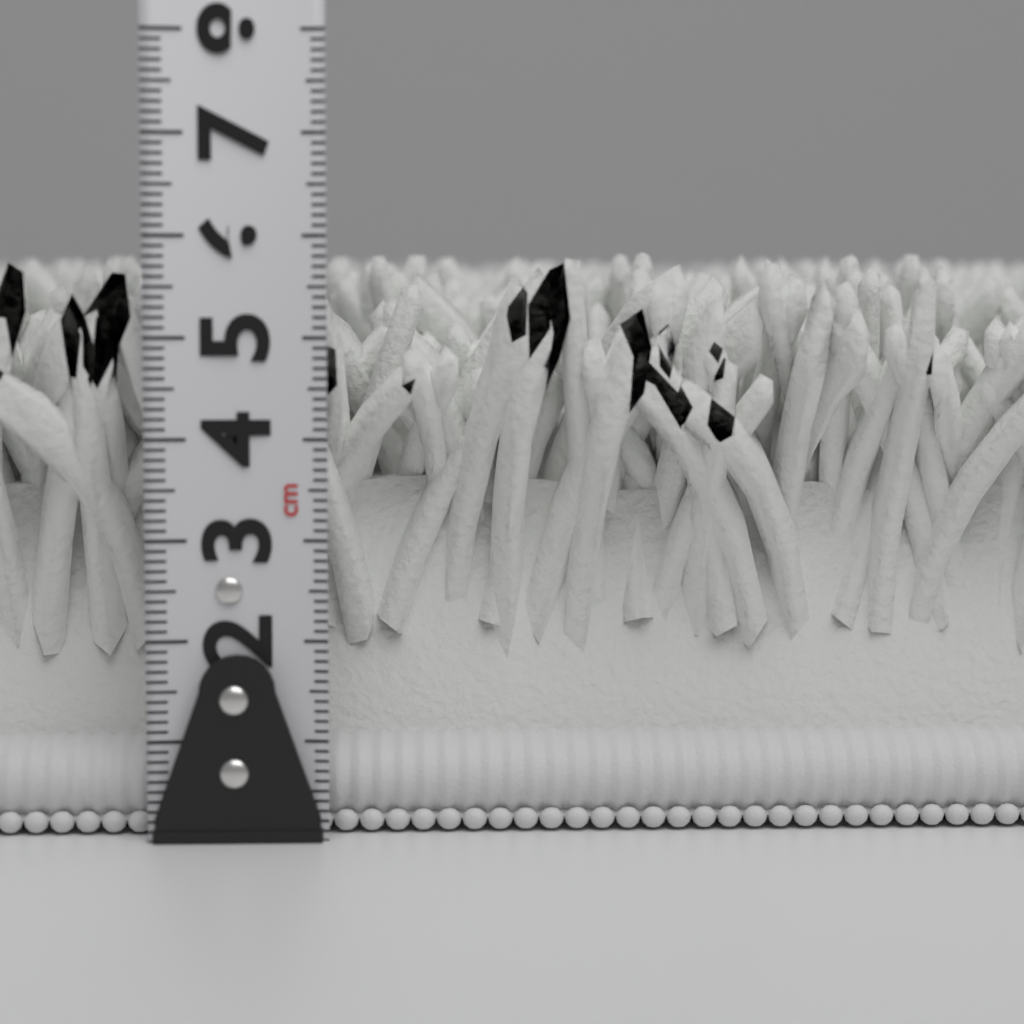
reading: 5.9 cm
